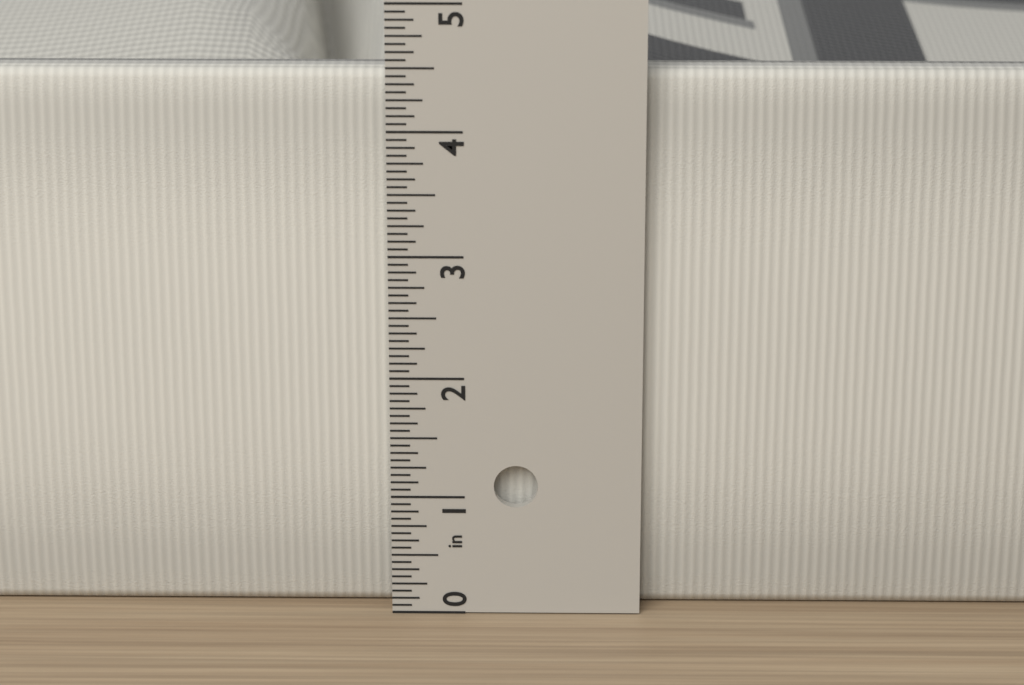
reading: 4.4375 in
